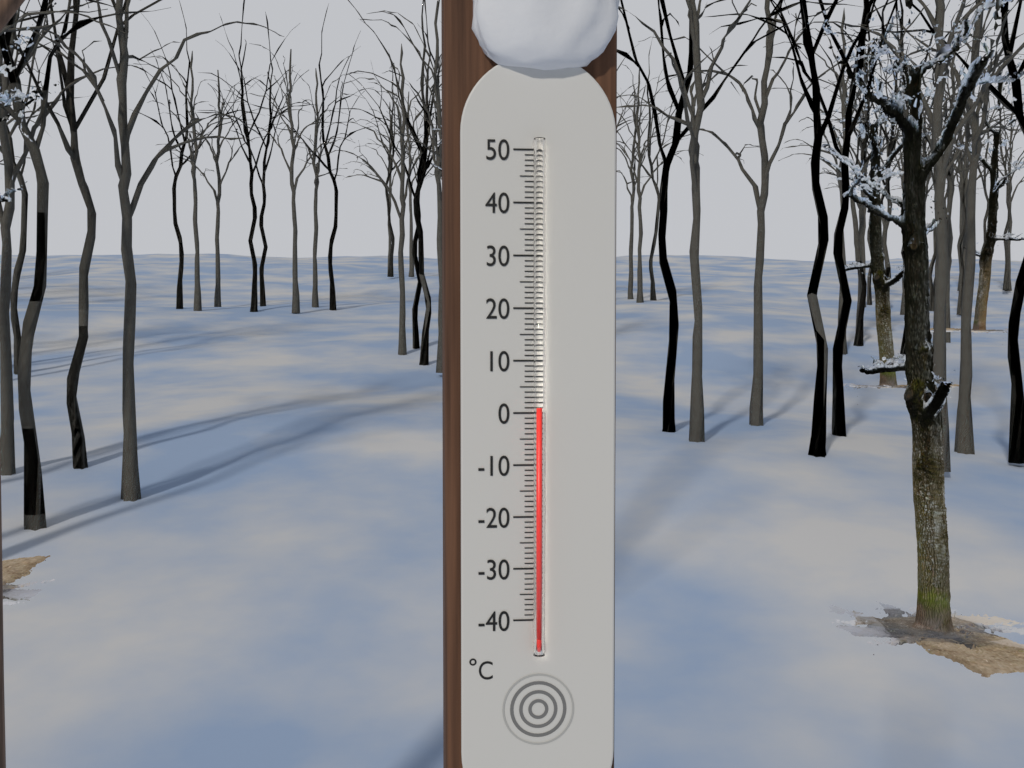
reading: 1 °C
